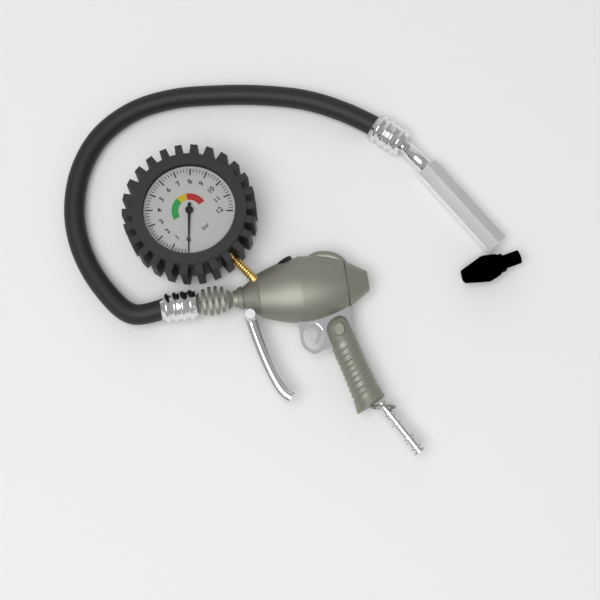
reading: 0.0 bar
